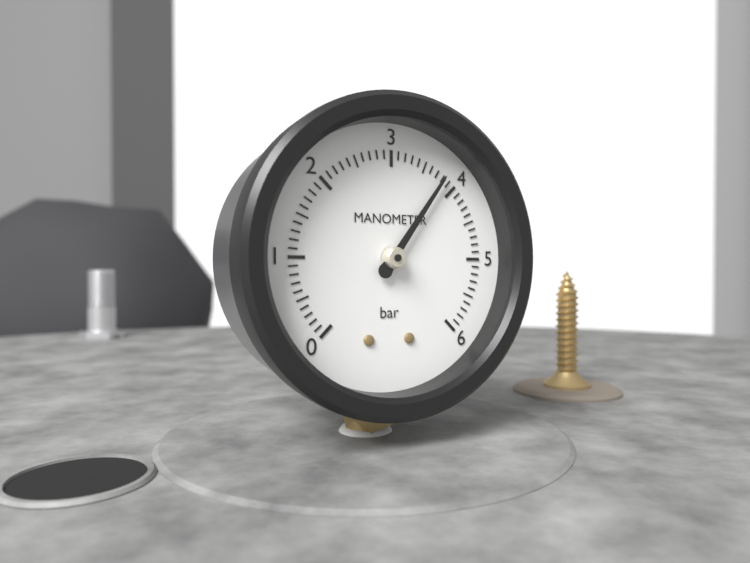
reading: 3.8 bar
